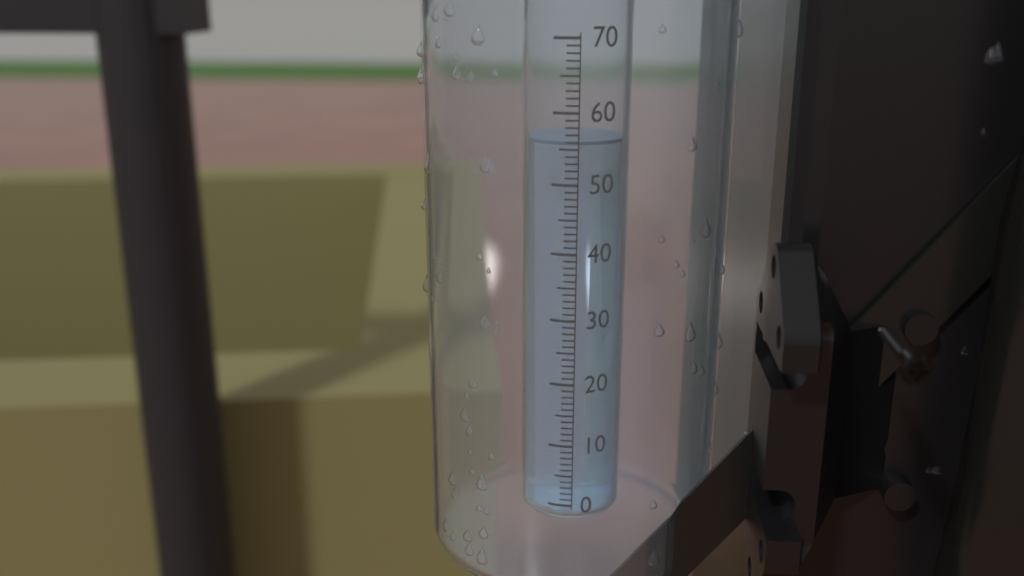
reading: 56 (no unit)
